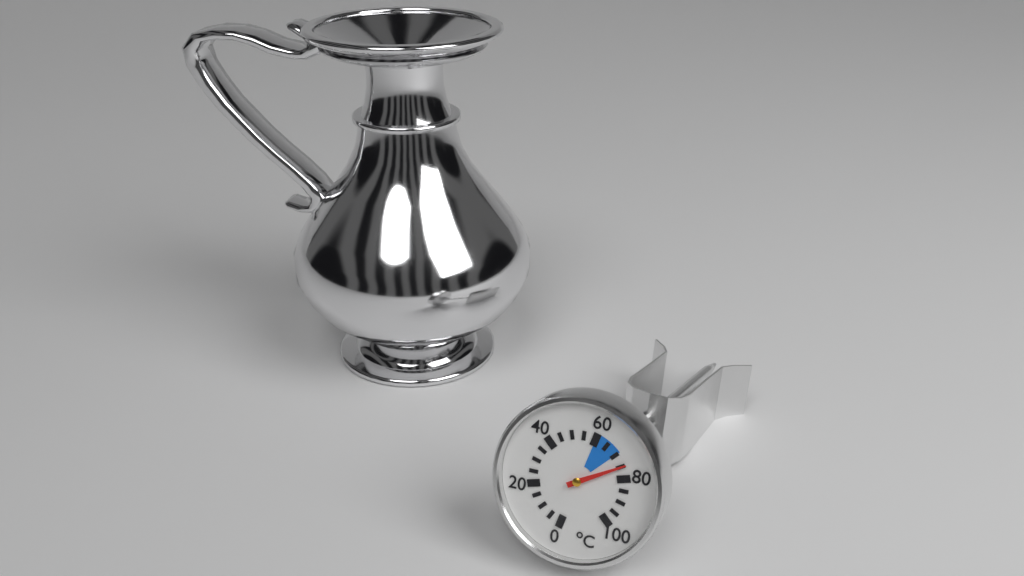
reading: 75 °C
